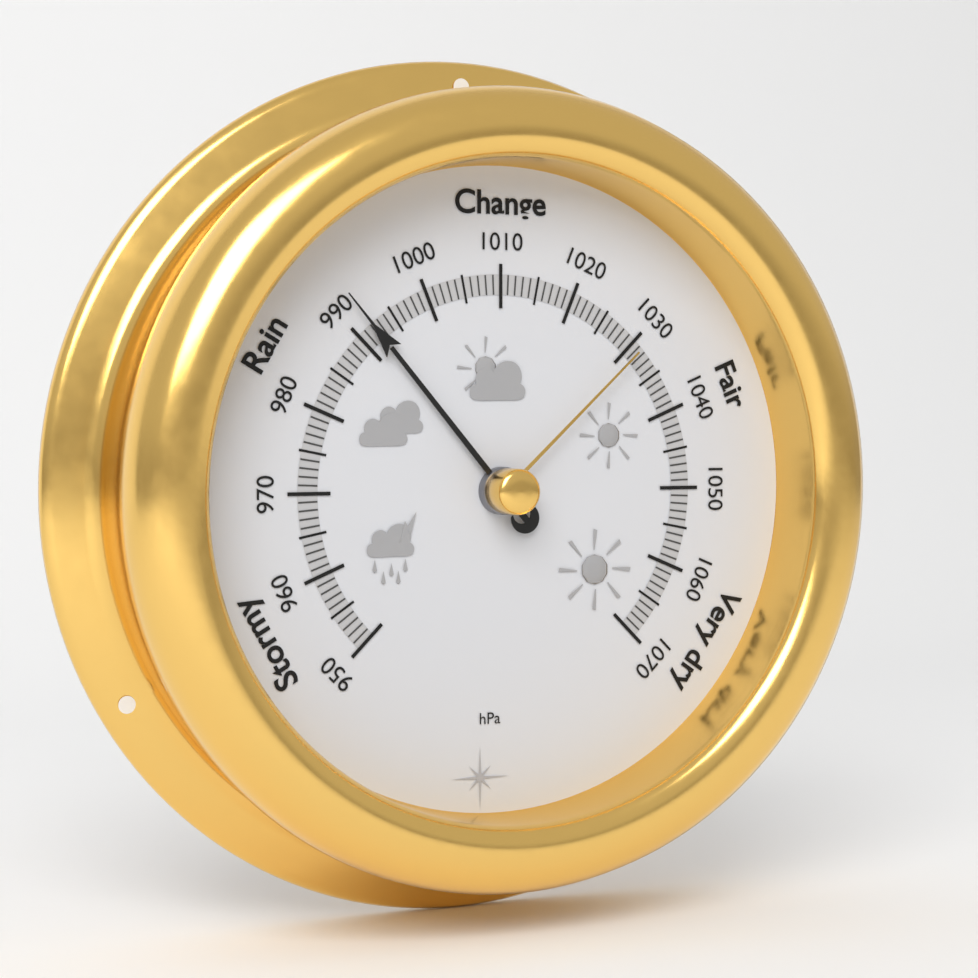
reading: 992 hPa
